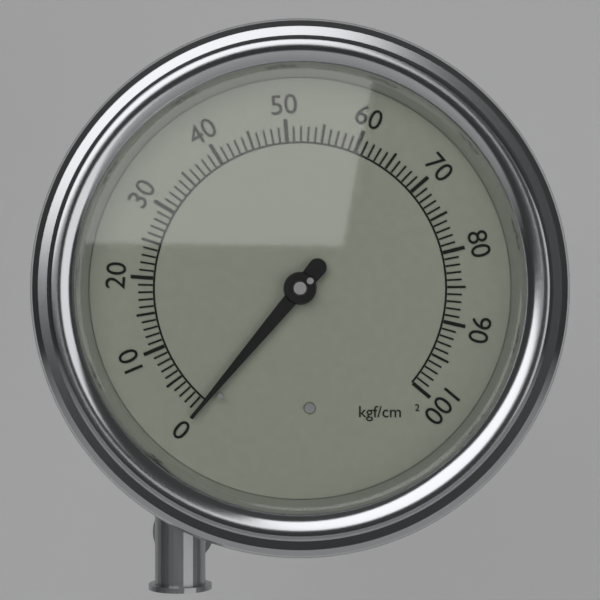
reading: 0 kgf/cm²
